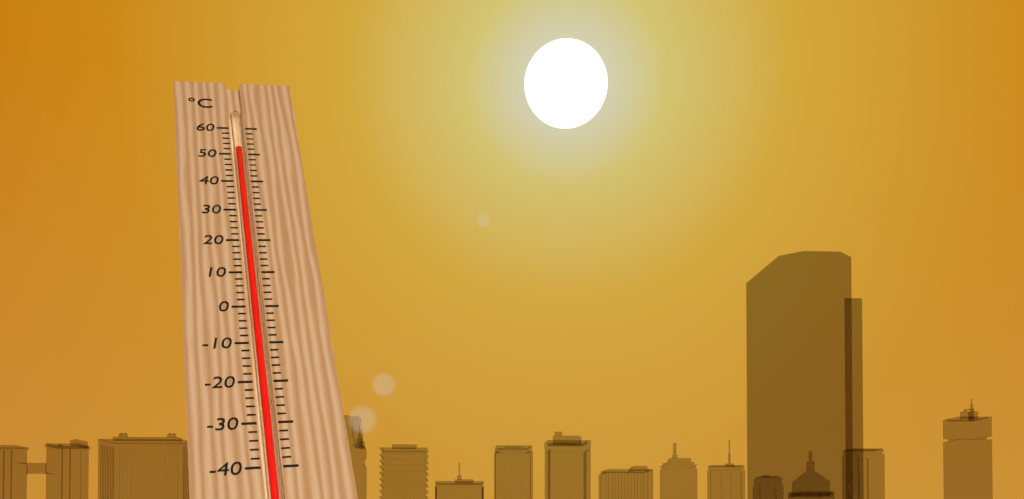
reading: 52 °C
